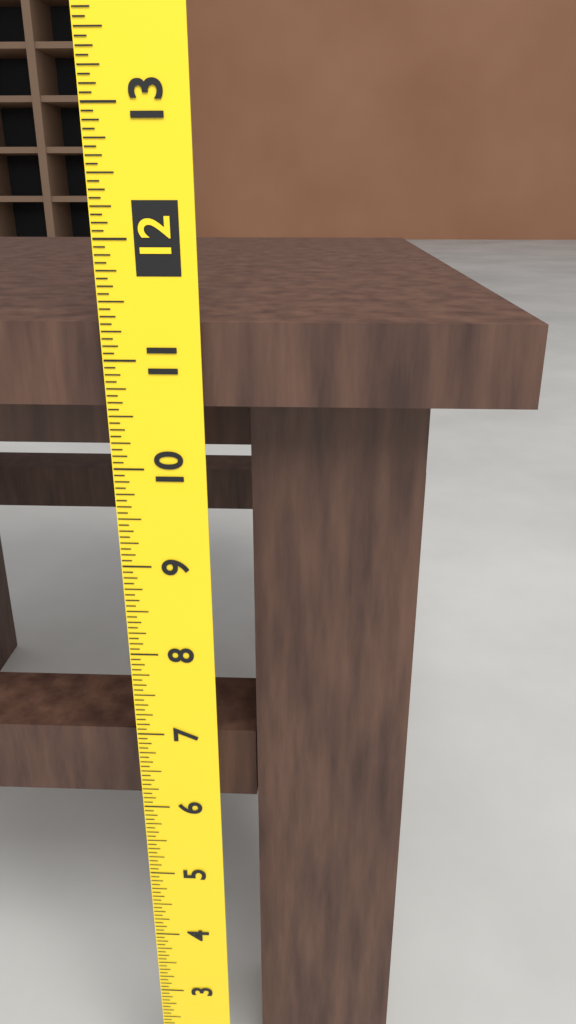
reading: 11.3125 (no unit)
